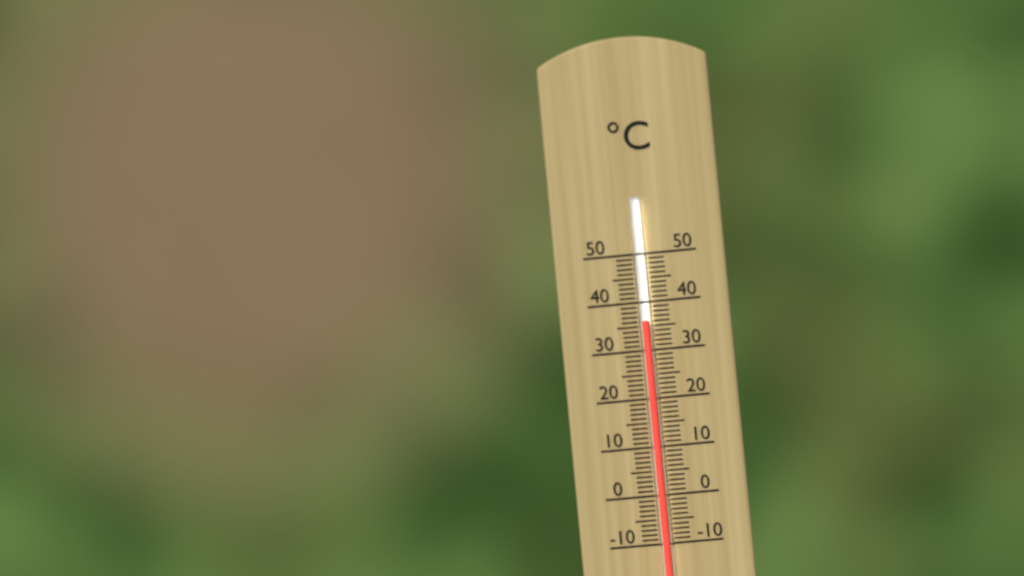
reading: 36 °C
